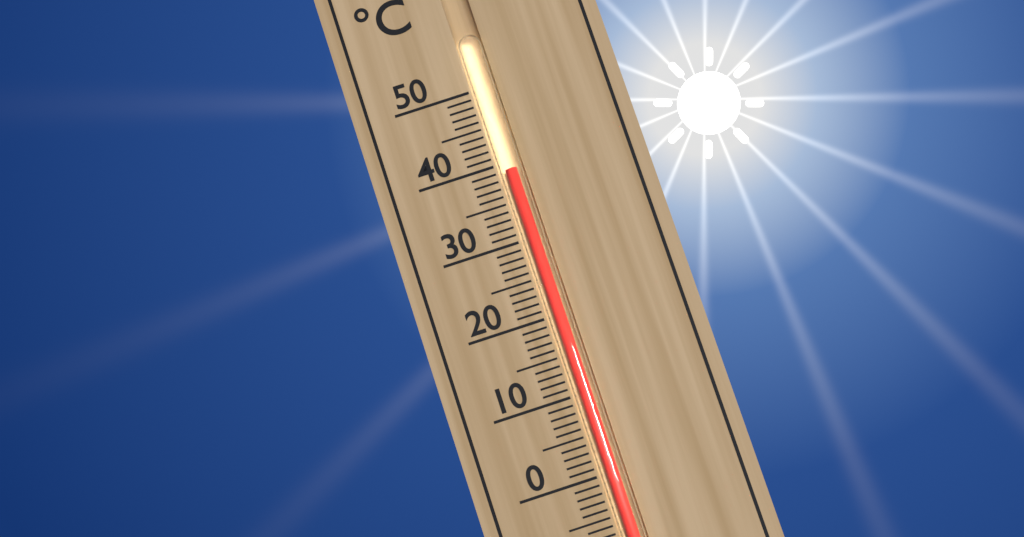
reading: 39 °C
